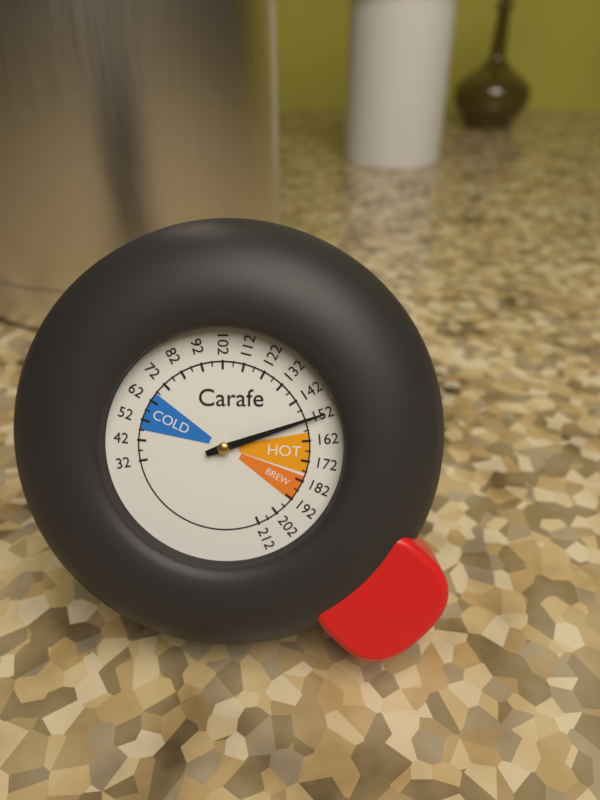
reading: 152 (no unit)
